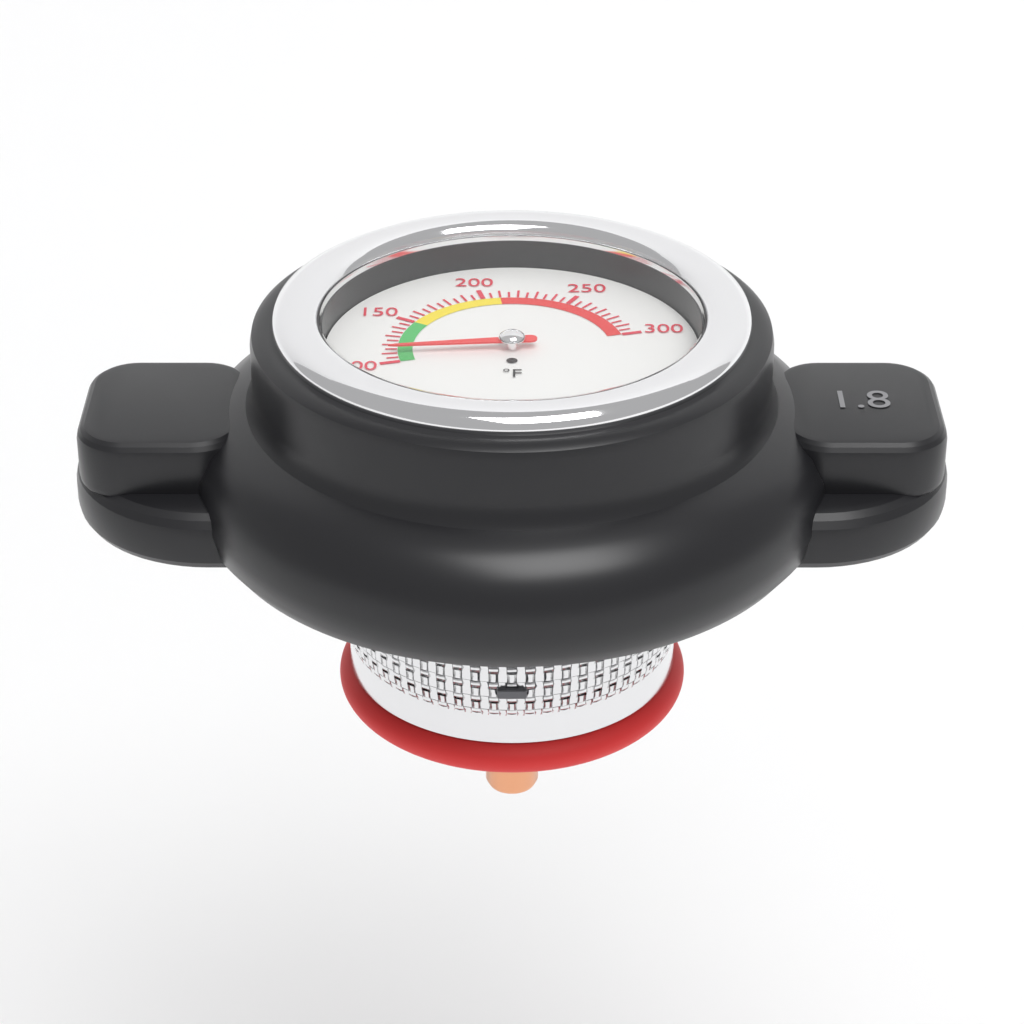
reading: 110 °F
